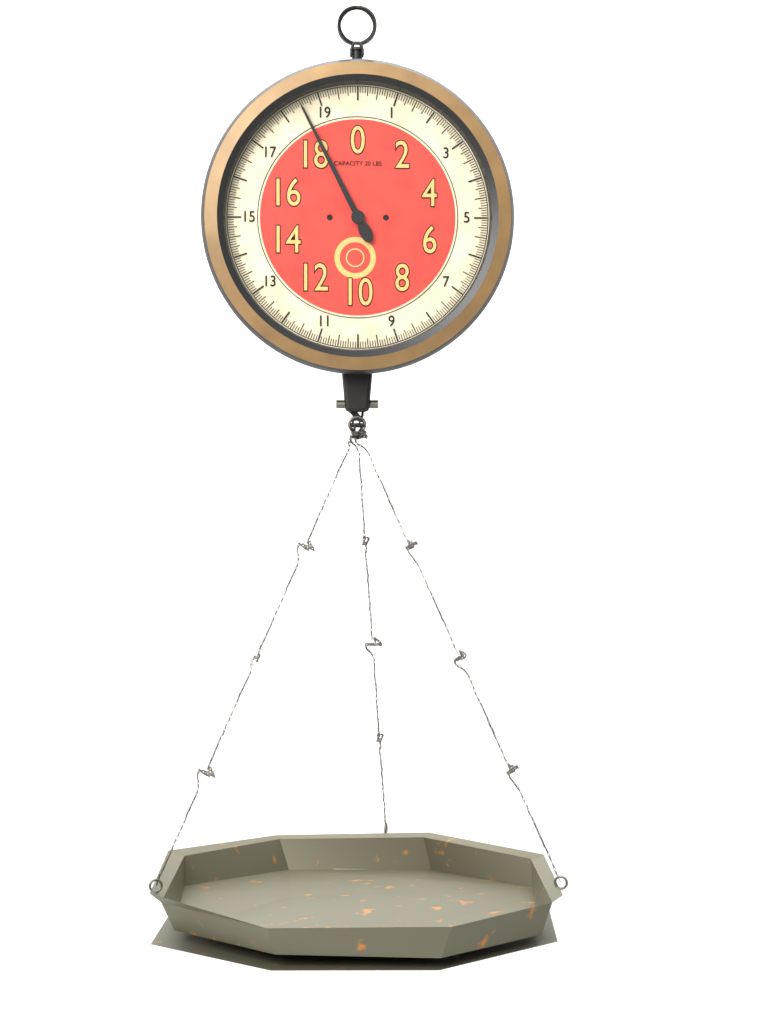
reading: 18.5000 lbs
